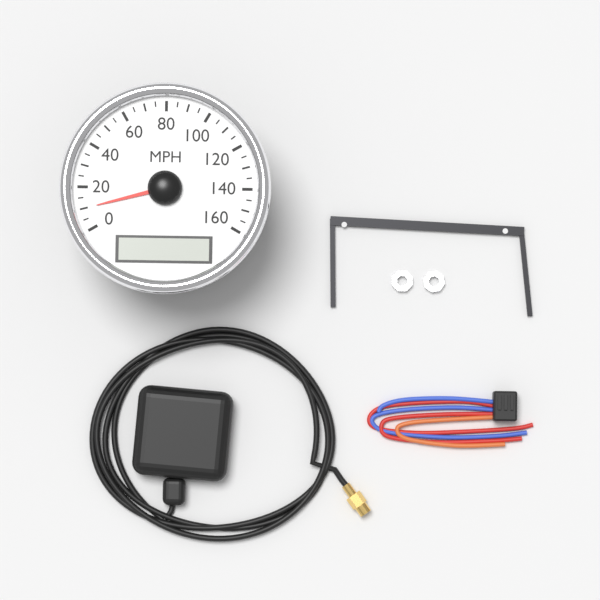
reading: 10 MPH
